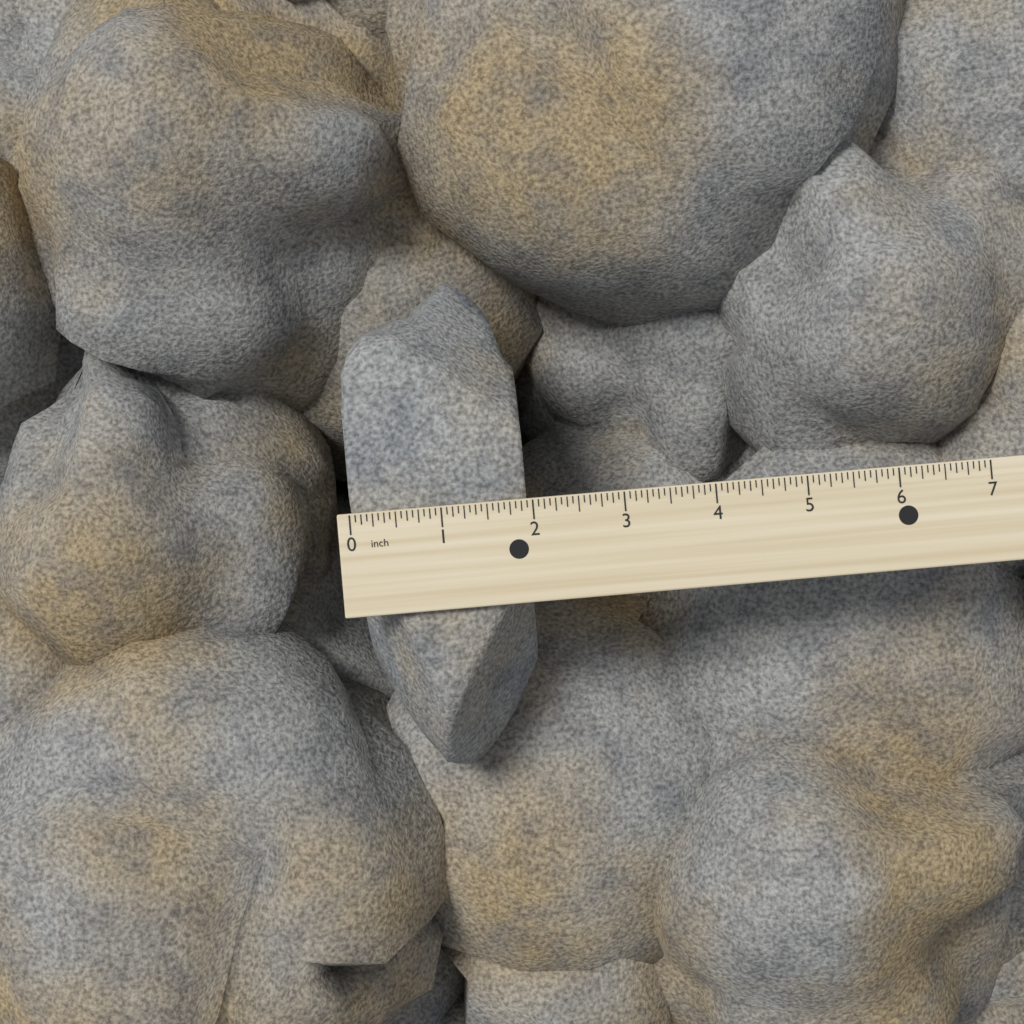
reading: 1.9375 inch
